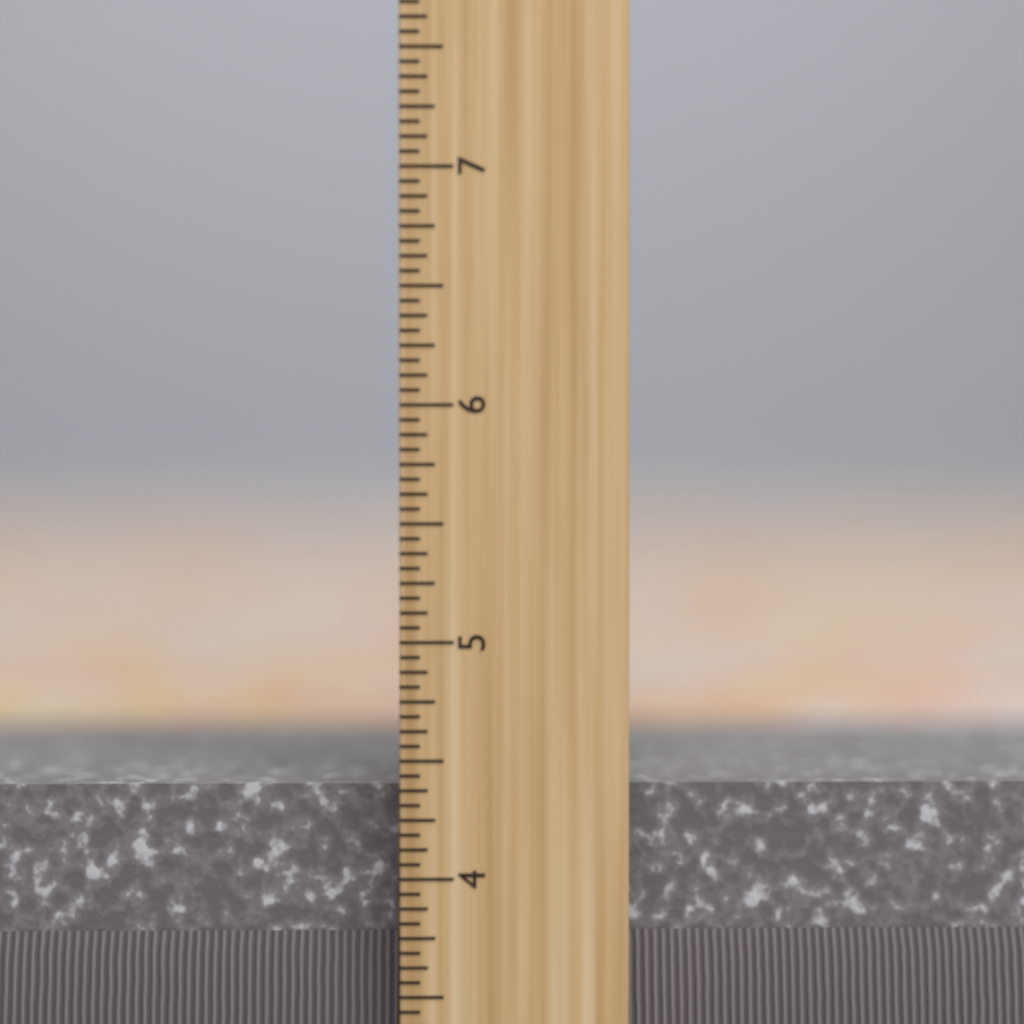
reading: 4.3750 inch
